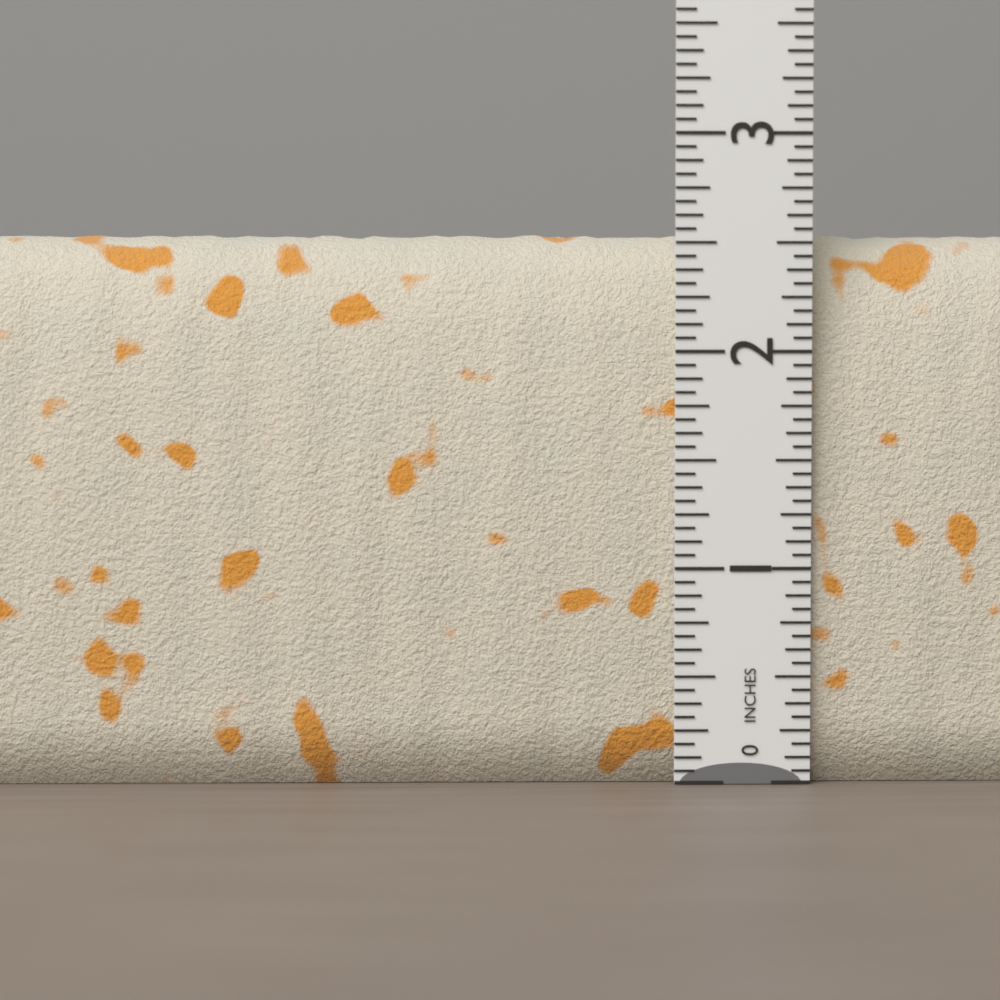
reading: 2.5625 in
